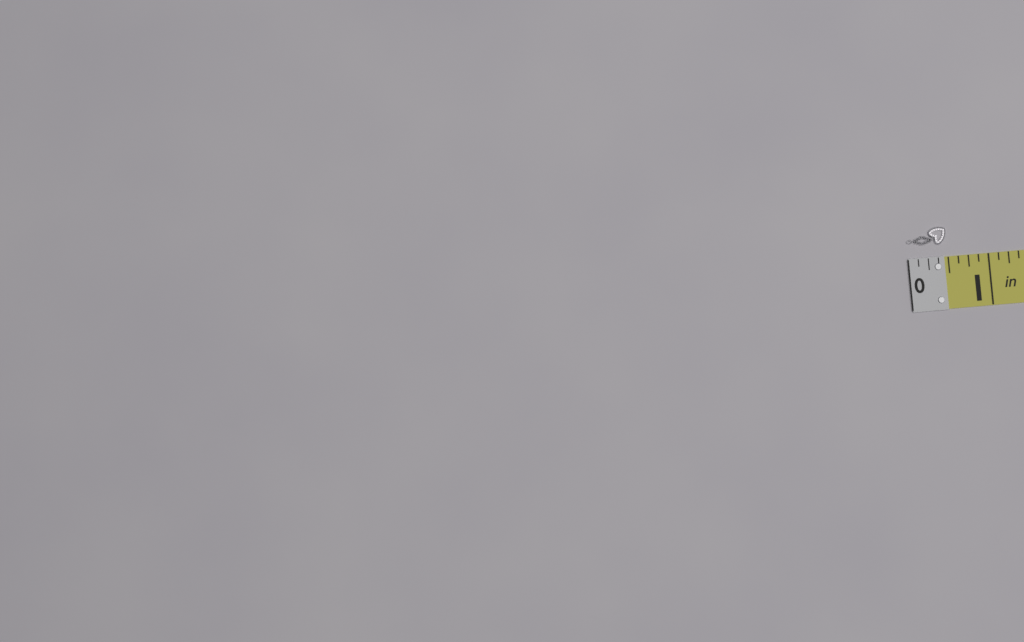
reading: 0.500 in
